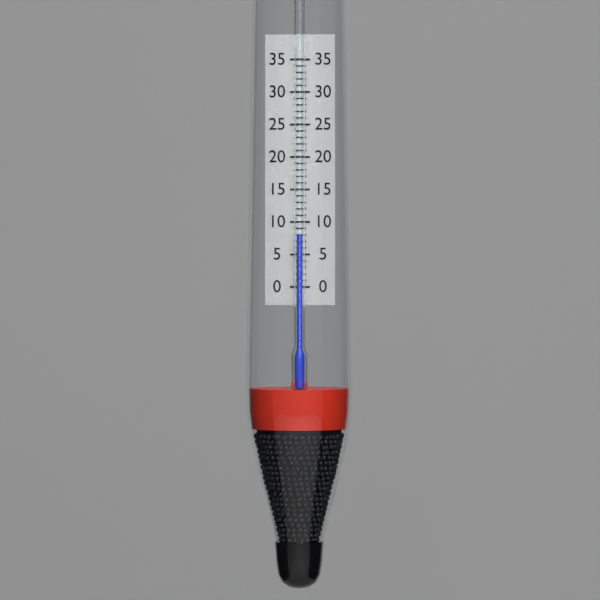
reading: 8 (no unit)
